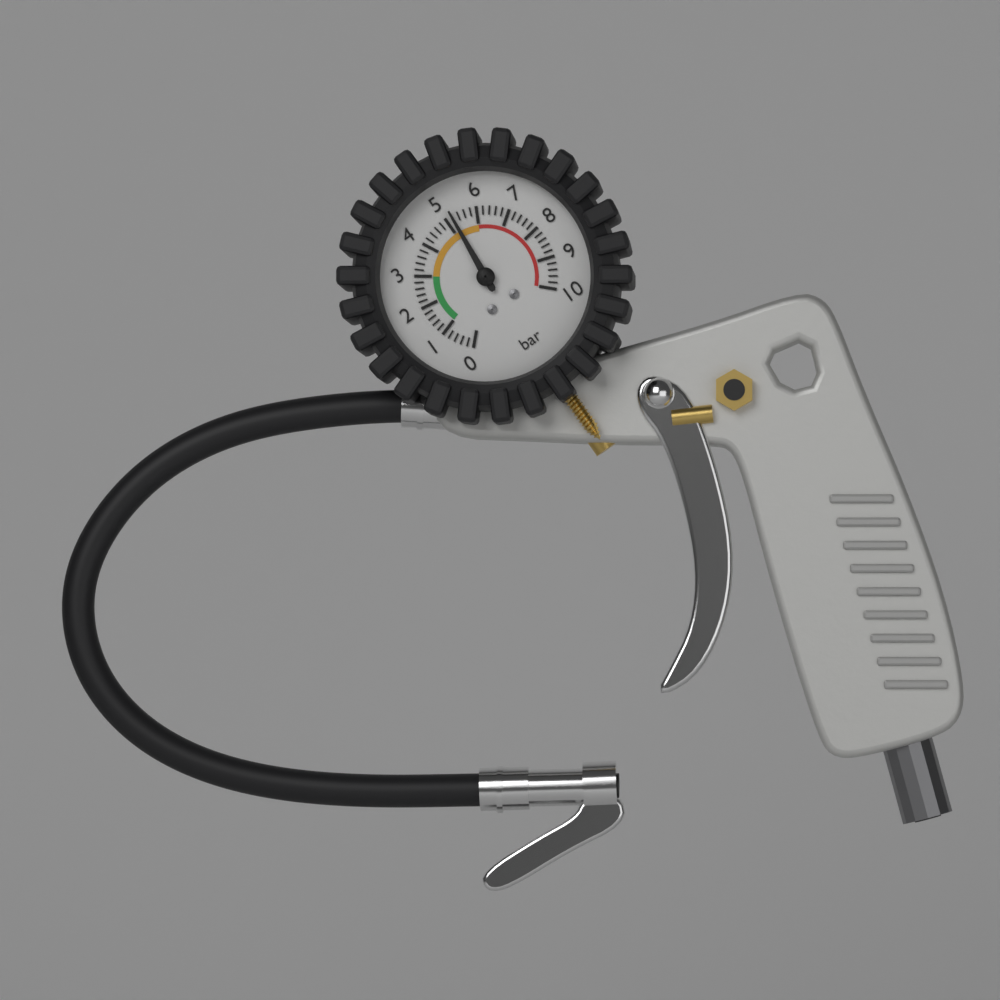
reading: 5.2 bar
